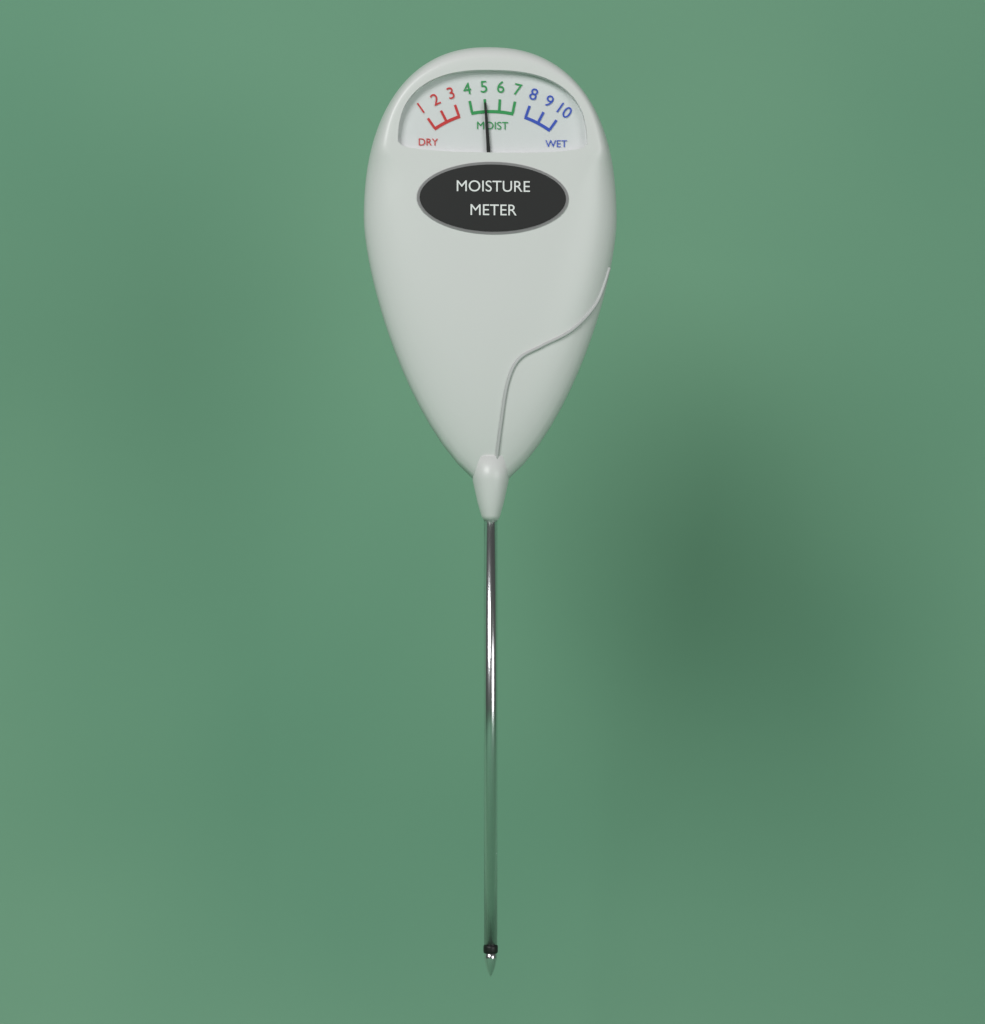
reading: 5 (no unit)
